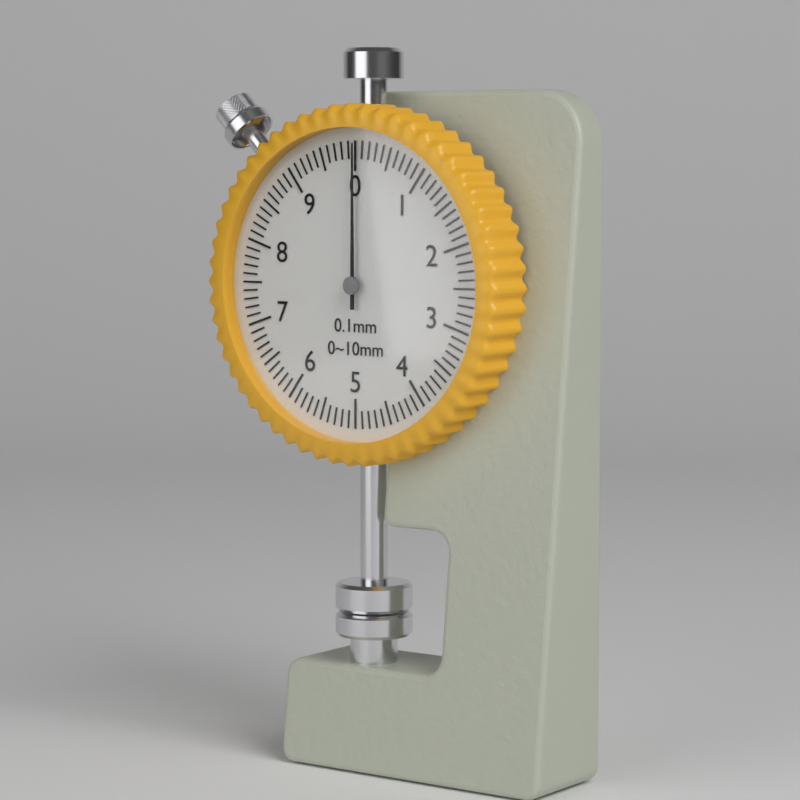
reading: 0.0 mm
